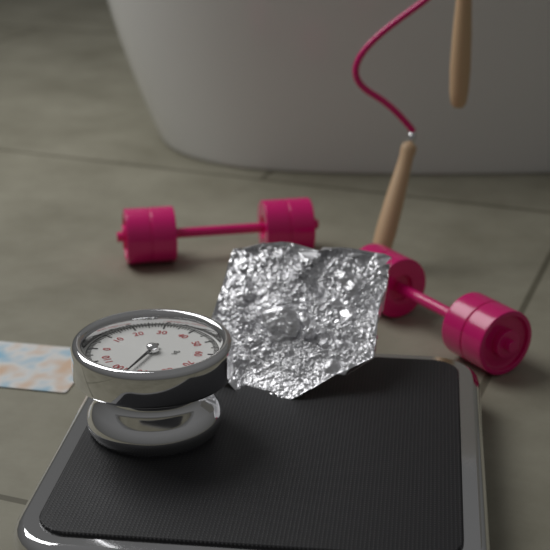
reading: 95 kg
